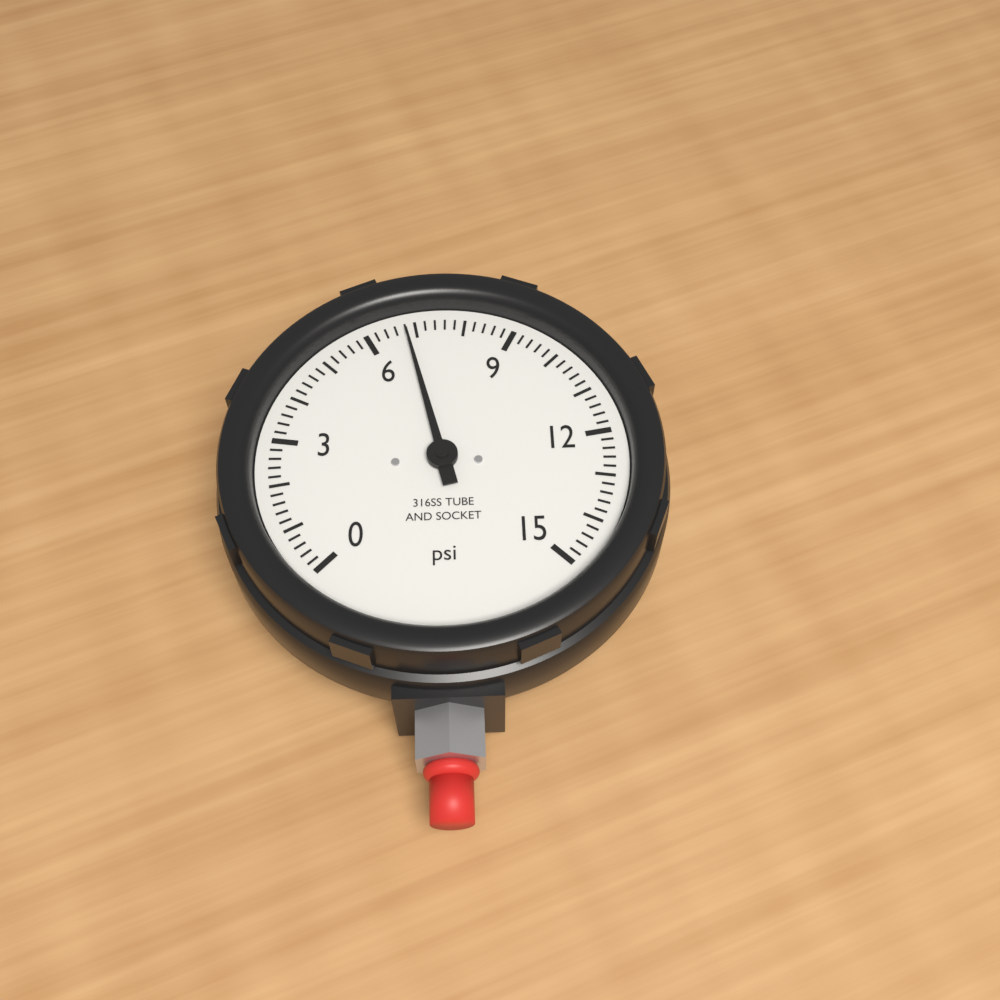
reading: 6.8 psi
